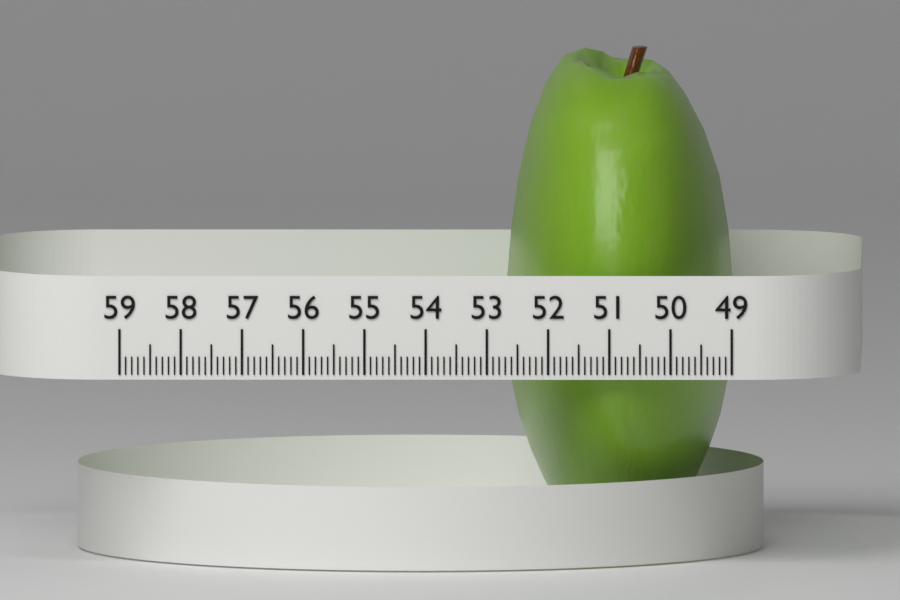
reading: 52.7 (no unit)
